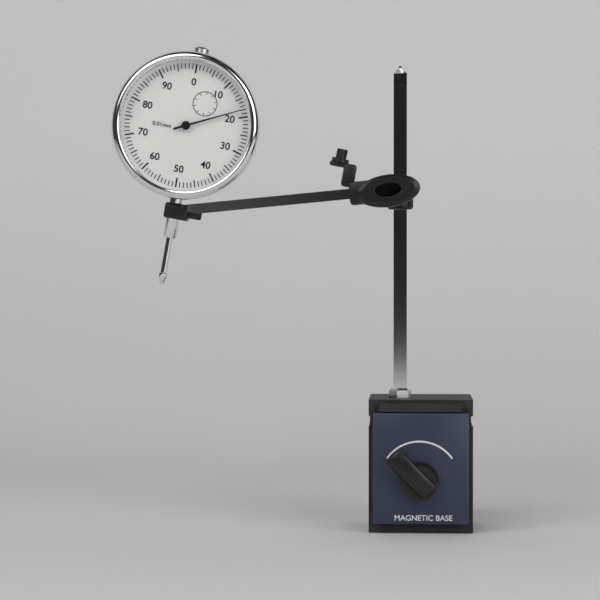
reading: 0.18 mm
